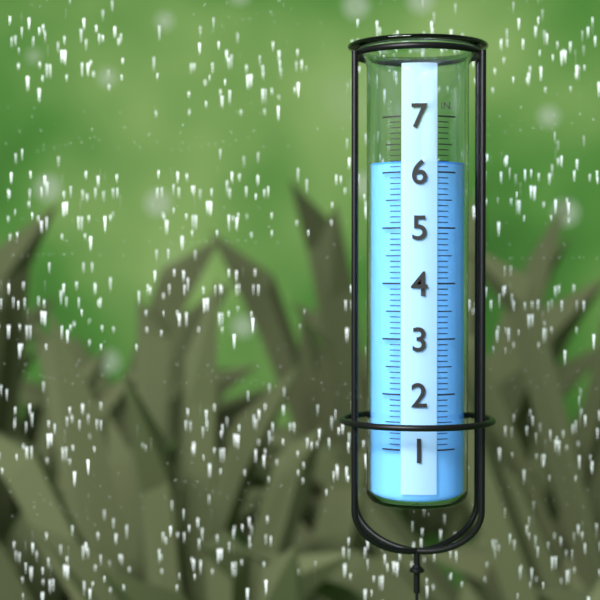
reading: 6.2 in
